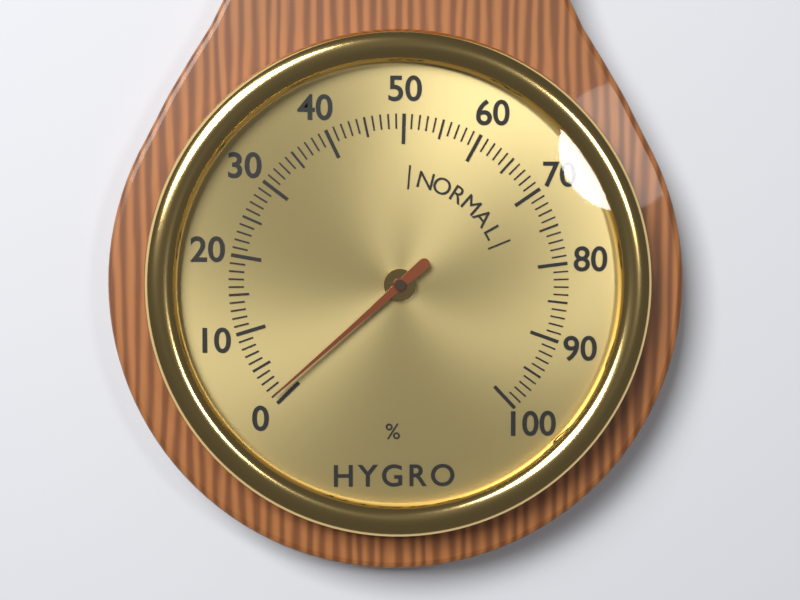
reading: 1 %
